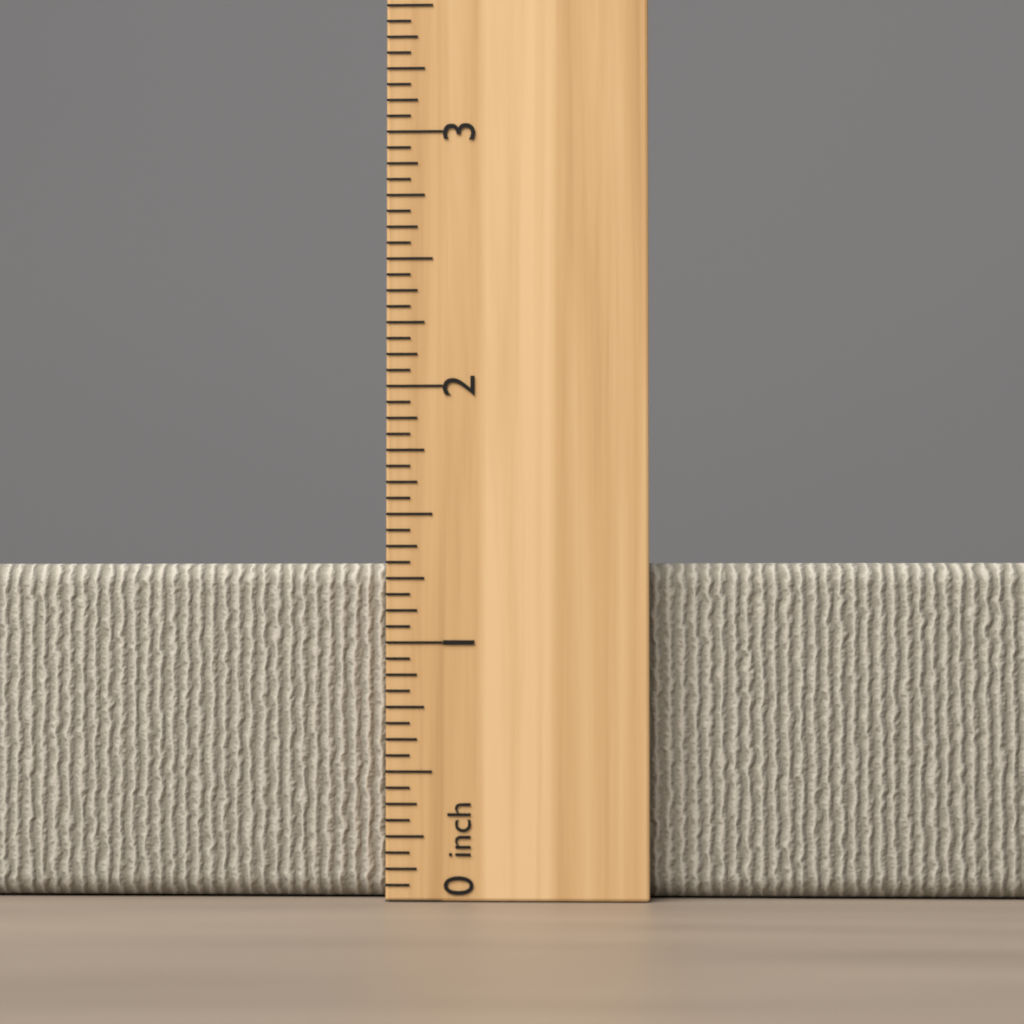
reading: 1.3125 inch
